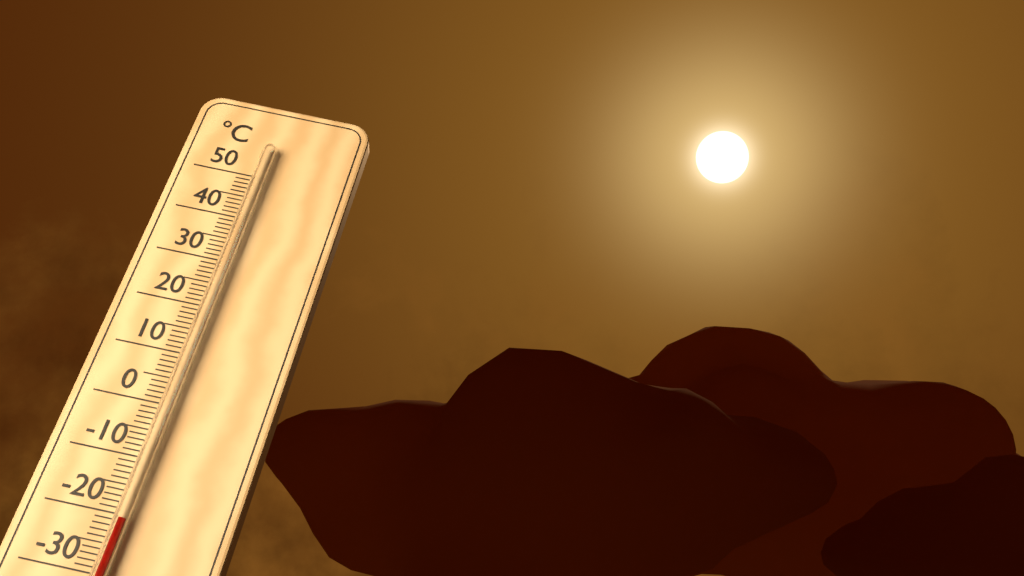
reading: -21 °C
